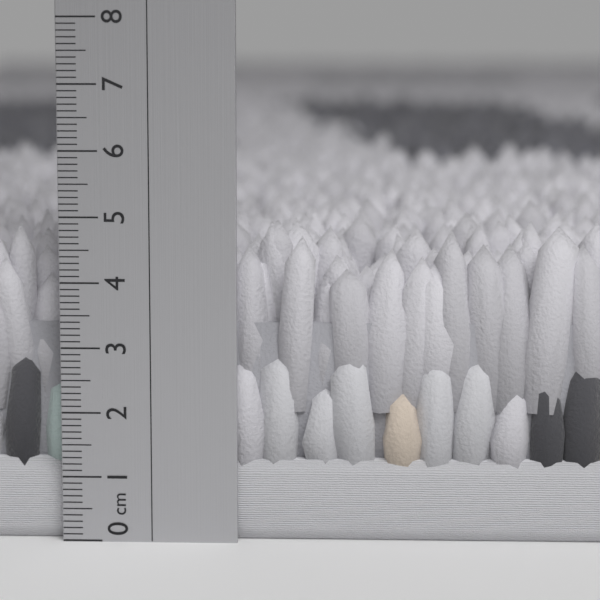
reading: 4.9 cm
